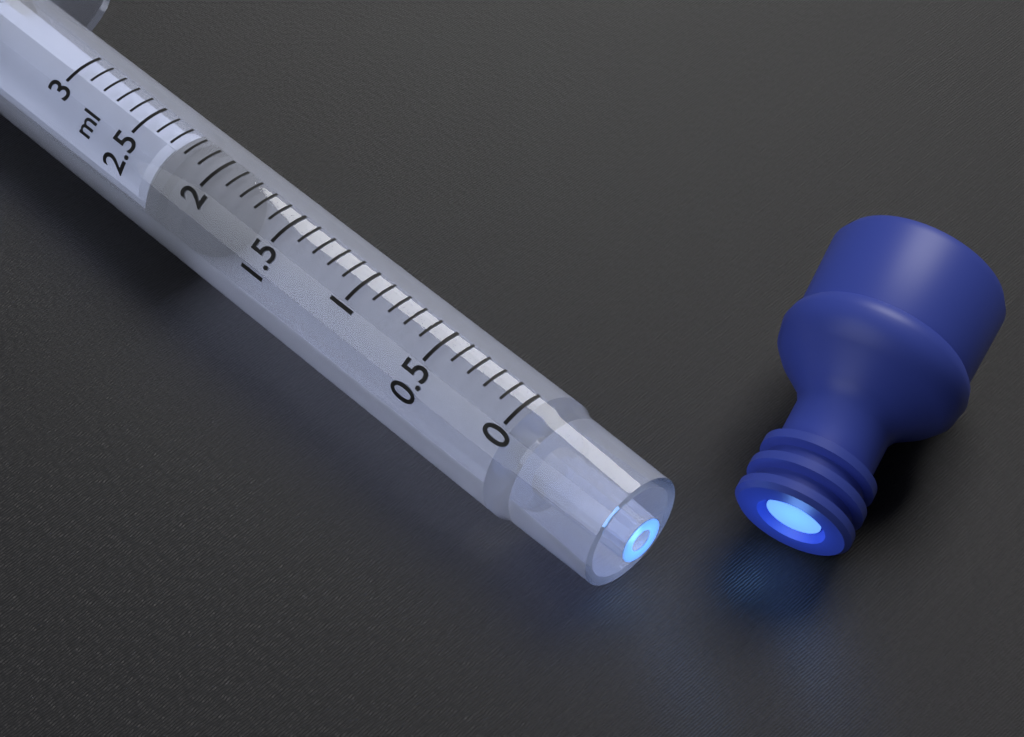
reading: 2.0 ml
